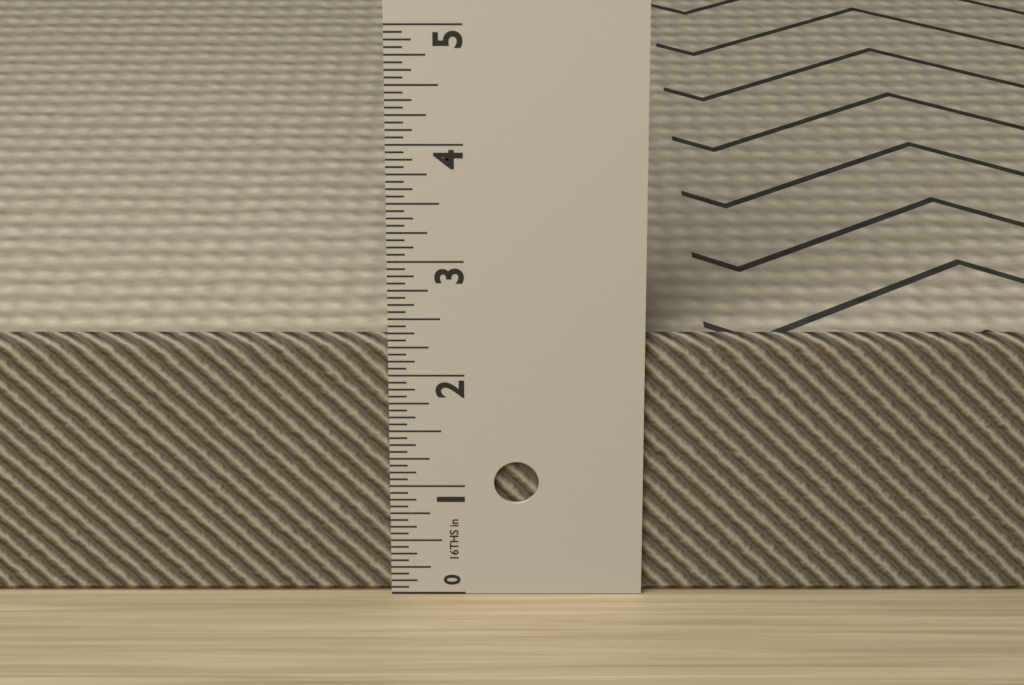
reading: 2.3125 in
